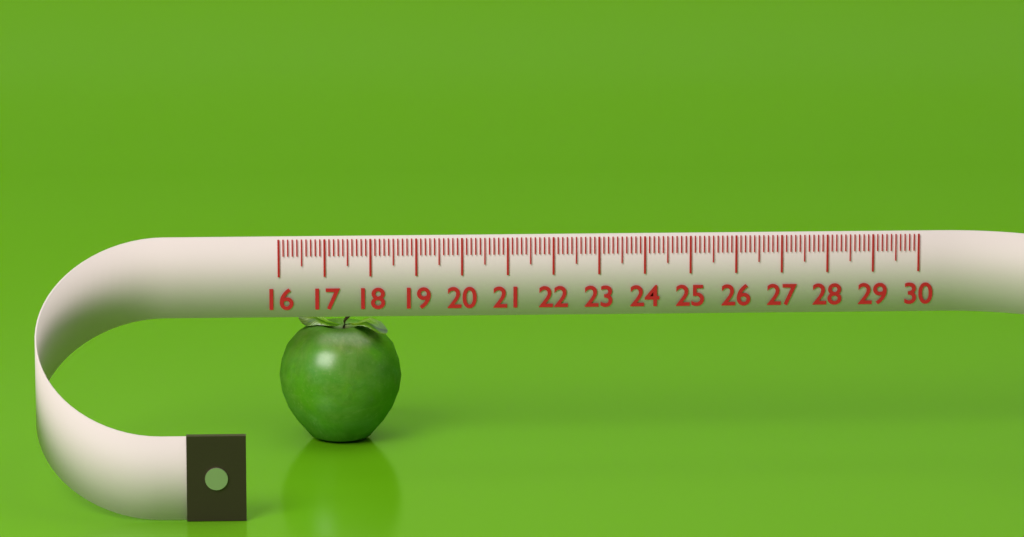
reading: 18.7 (no unit)
